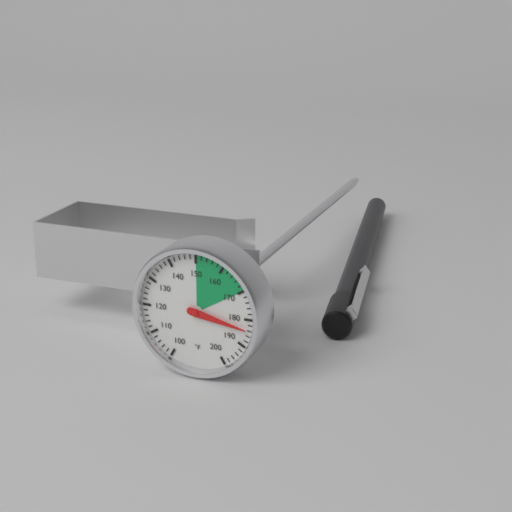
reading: 184 °F
